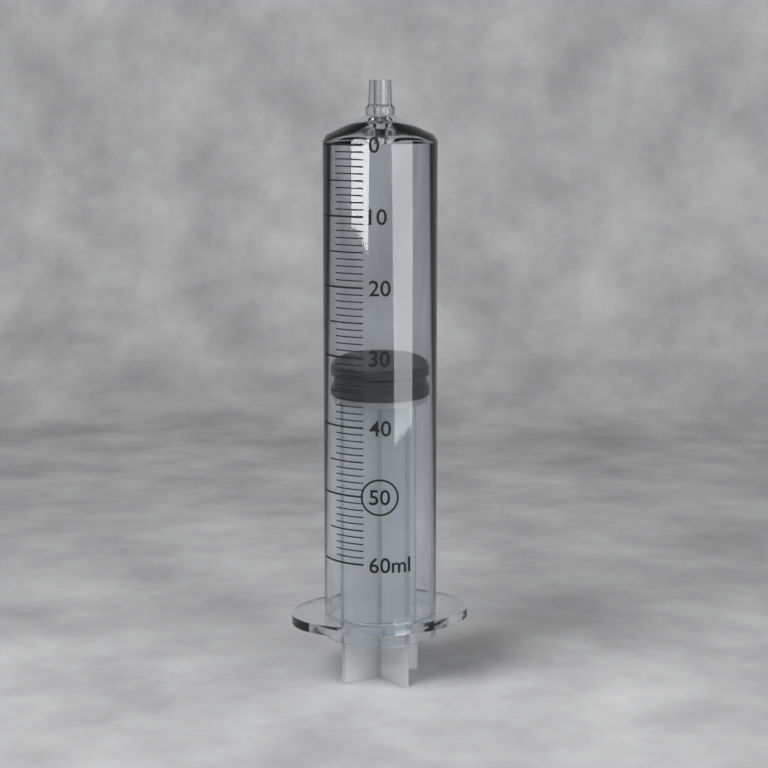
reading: 32 ml
